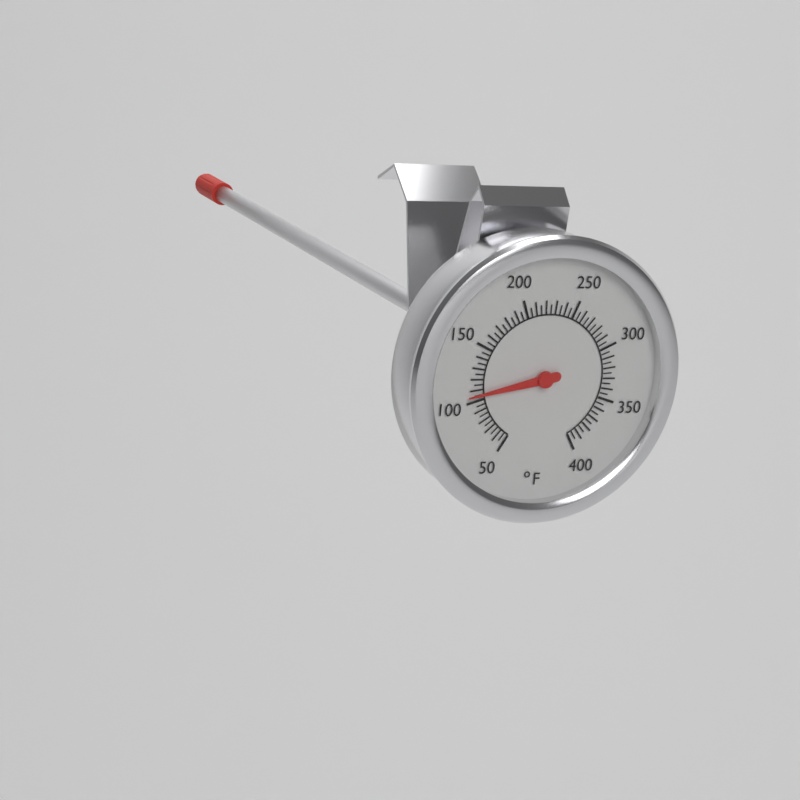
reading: 105 °F
